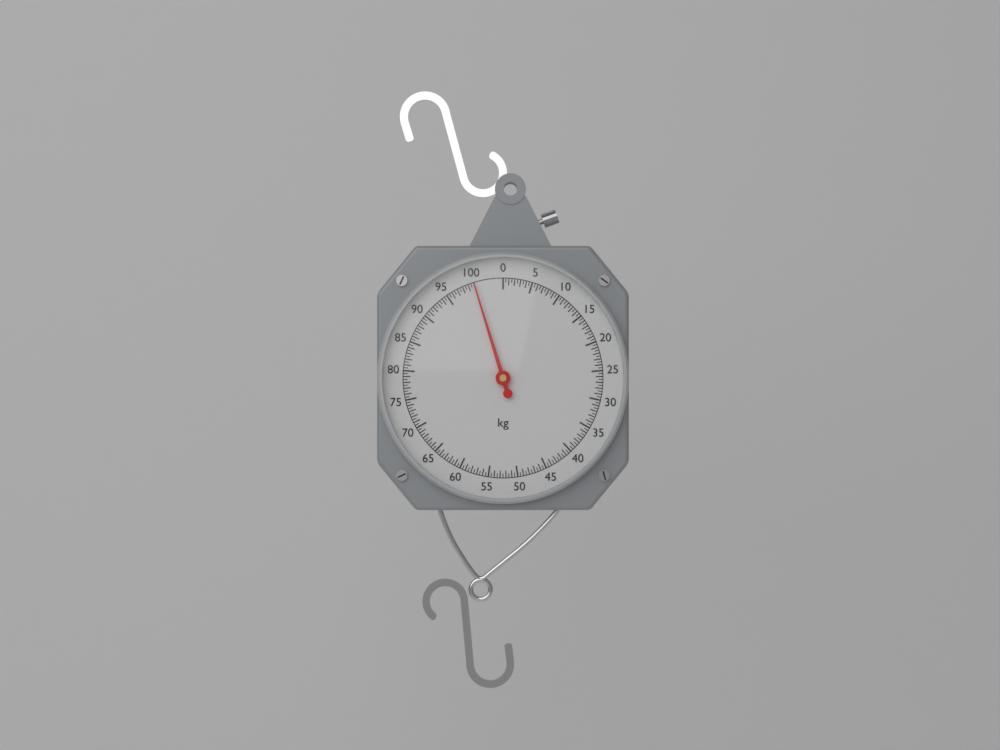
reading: 100.0 kg
